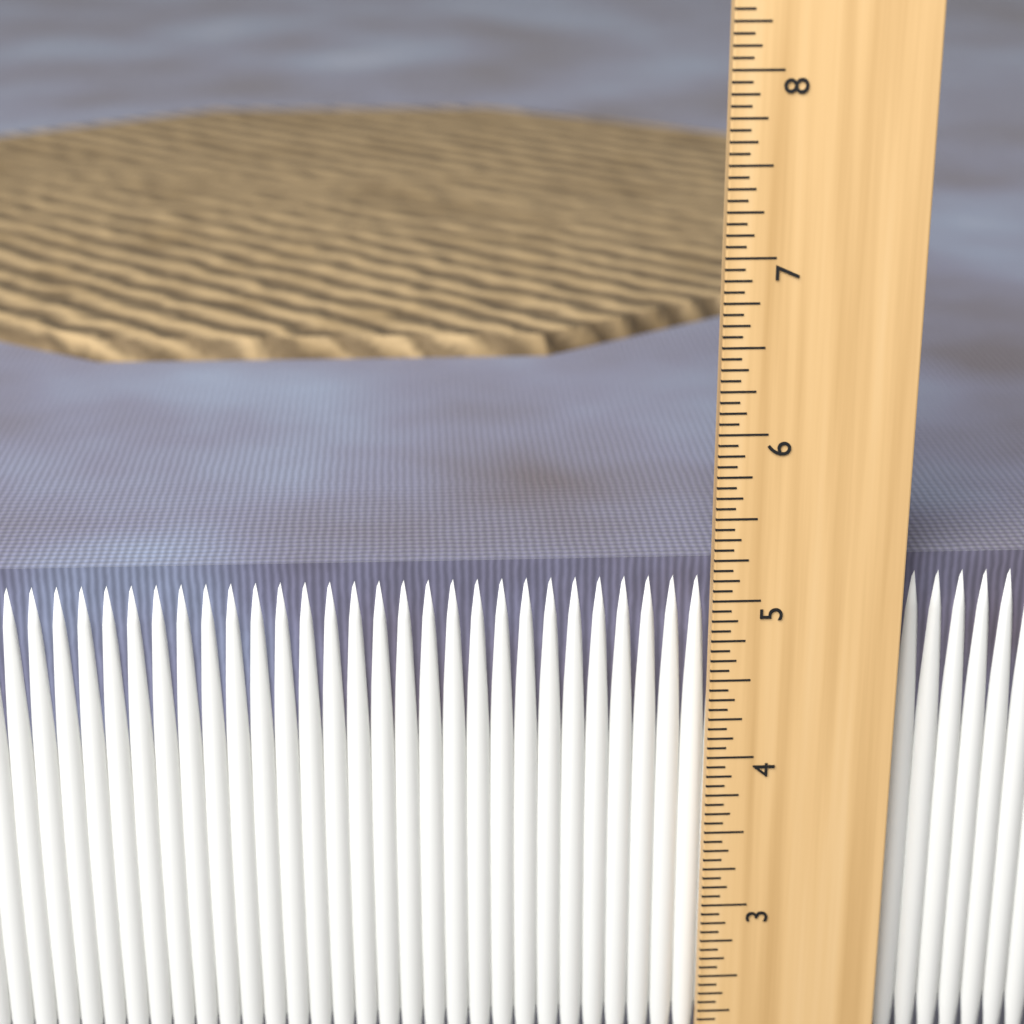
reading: 5.1875 in
